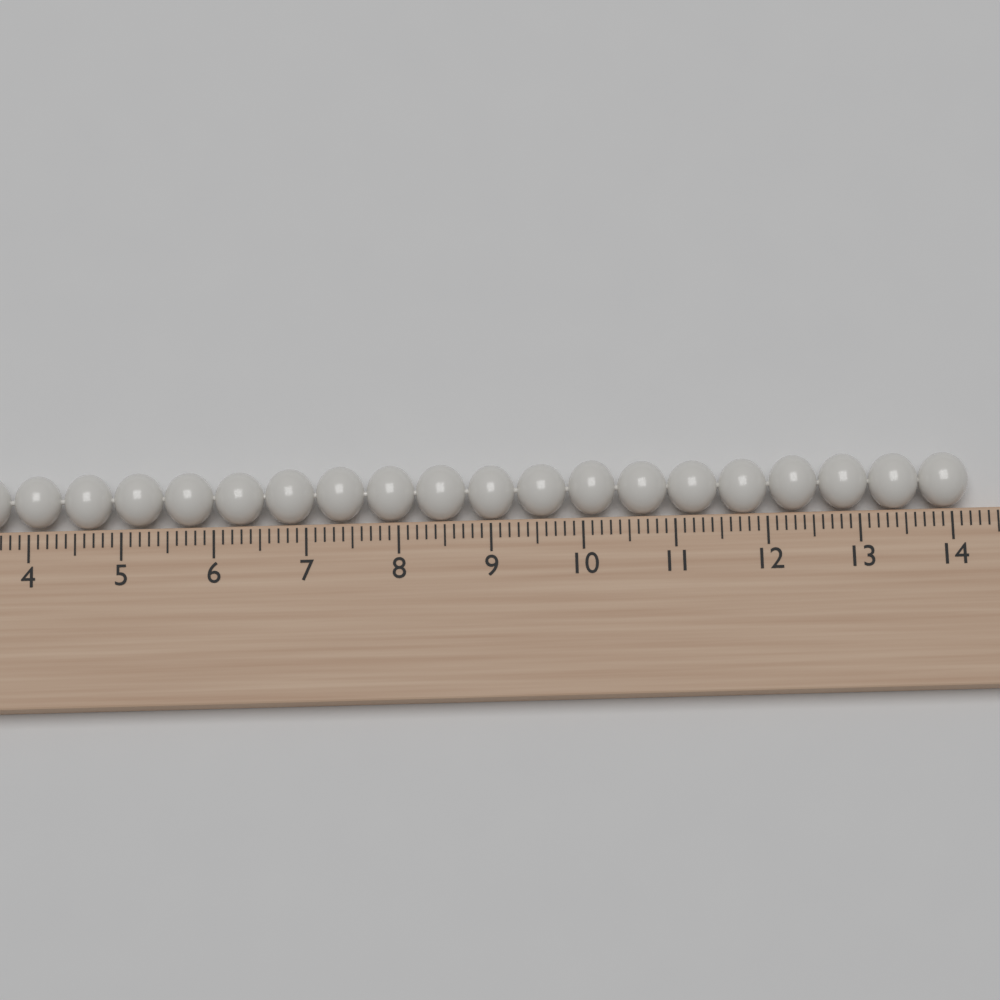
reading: 14.2 cm
